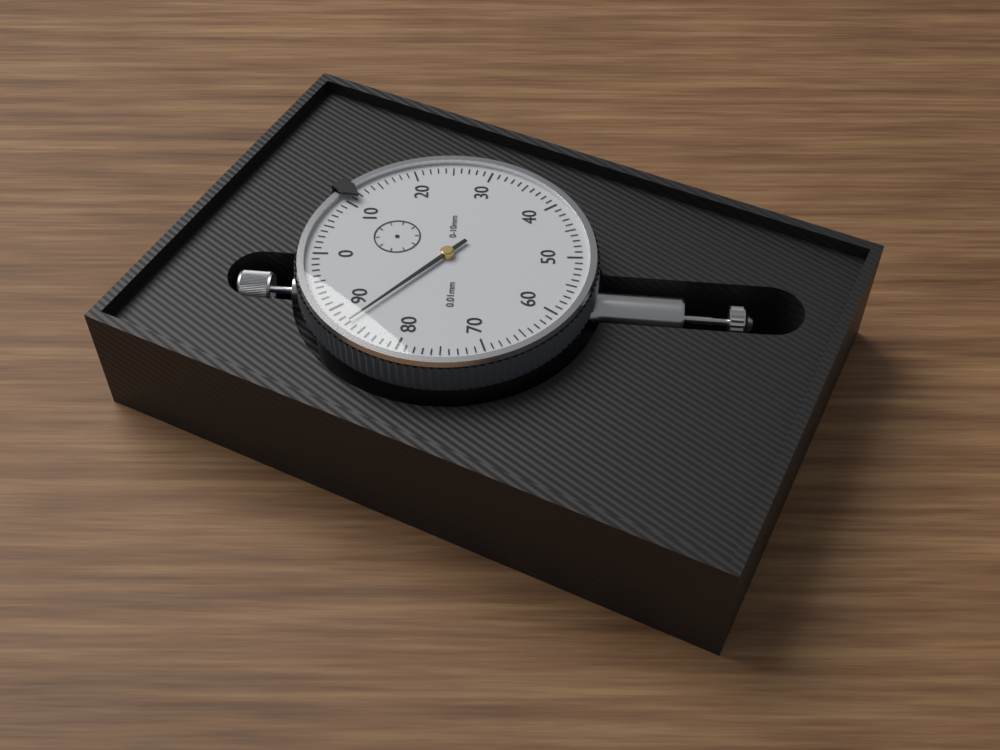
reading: 0.87 mm
